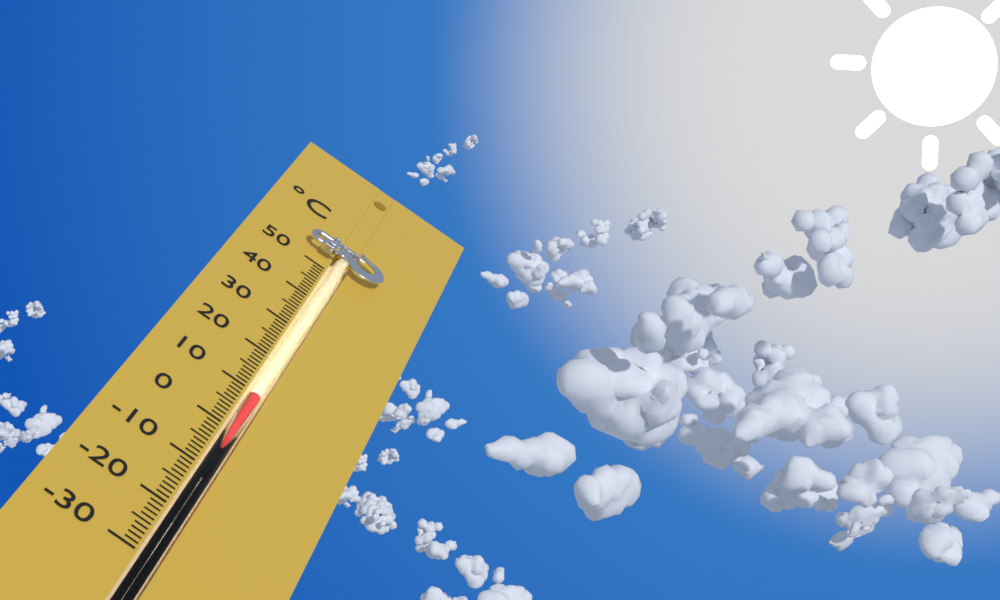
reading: 9 °C
